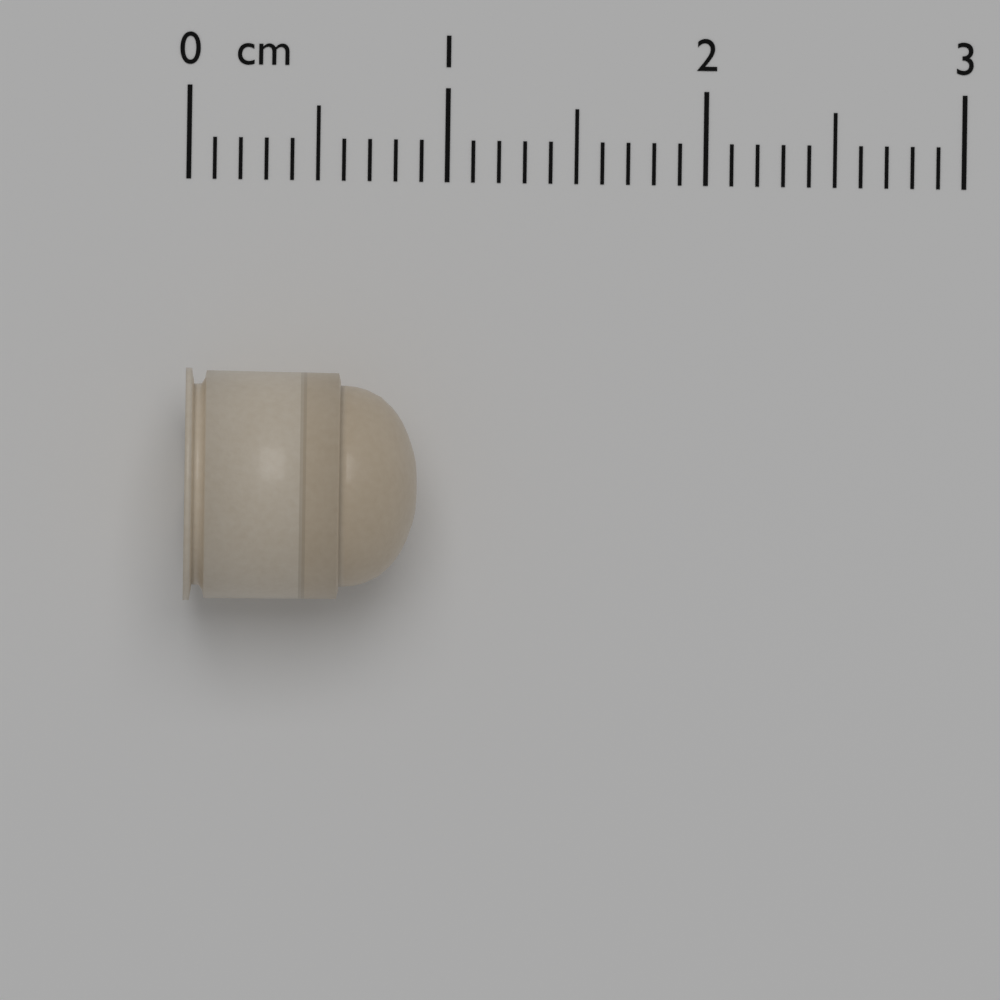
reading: 0.9 cm
